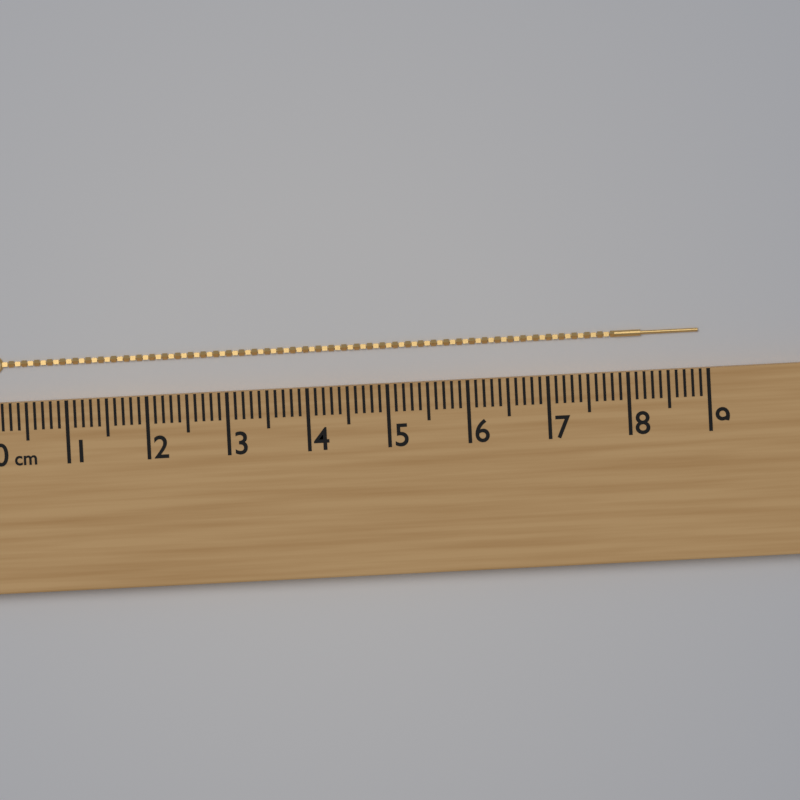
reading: 8.9 cm
